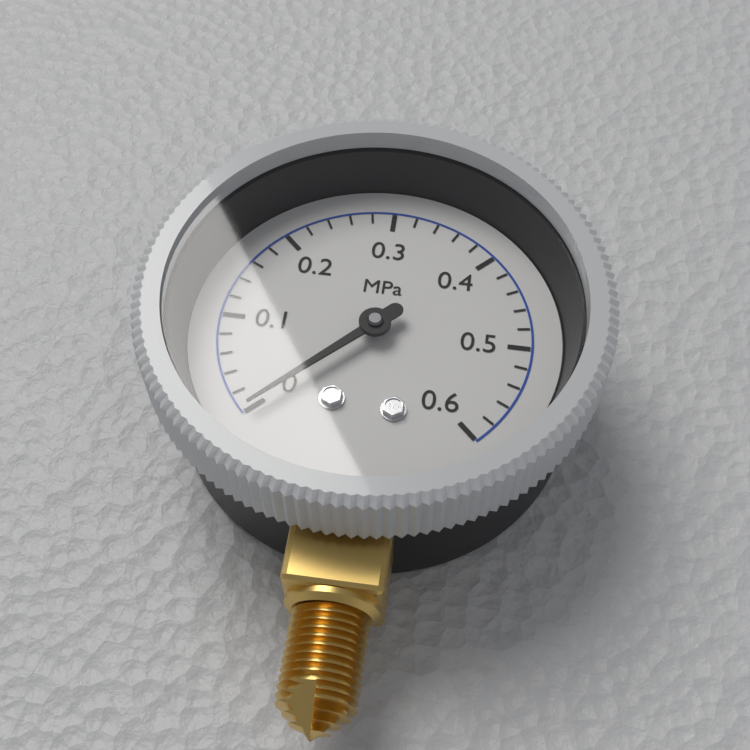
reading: 0.00 MPa
